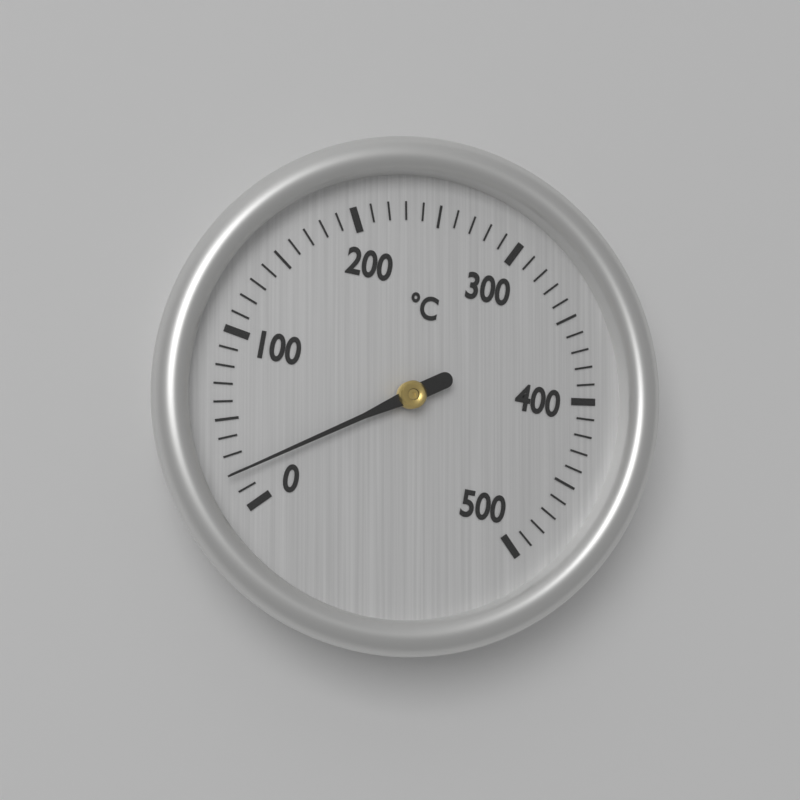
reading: 20 °C
